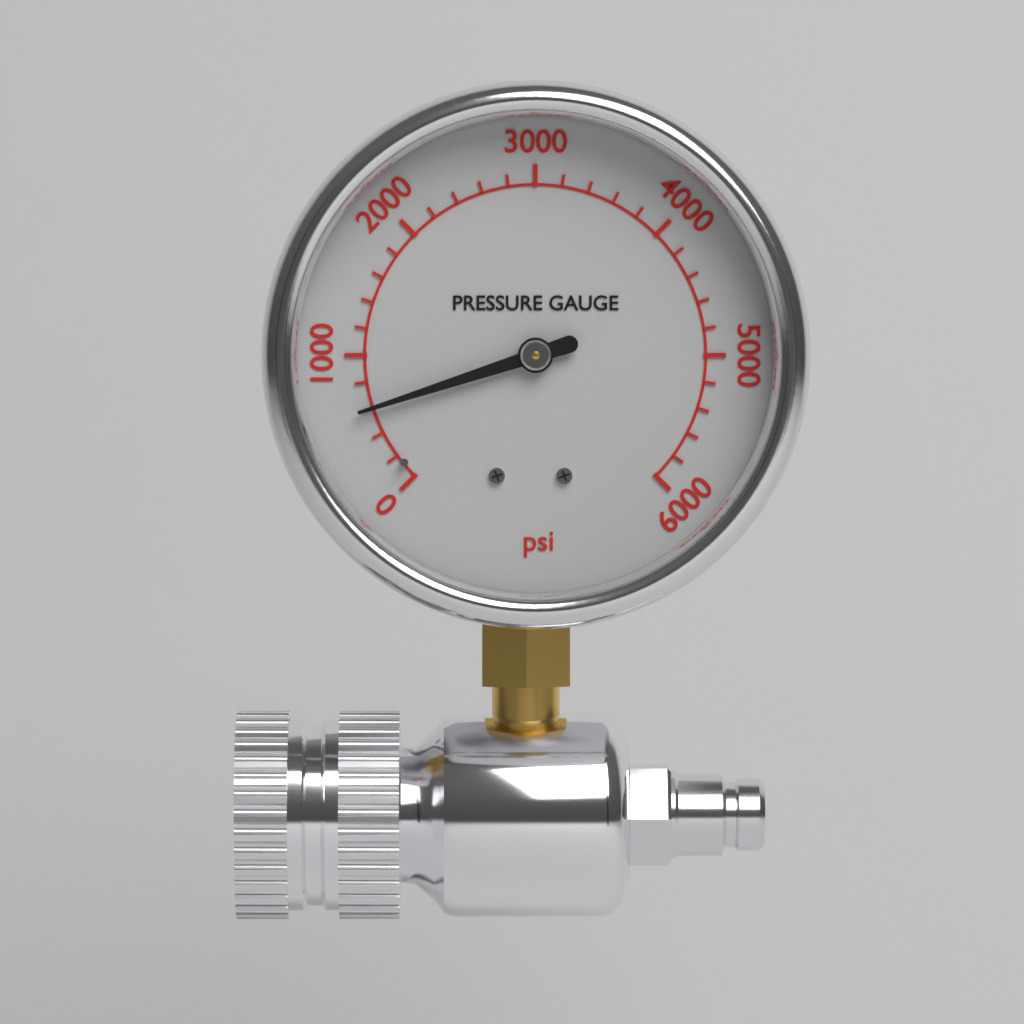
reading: 600 psi
